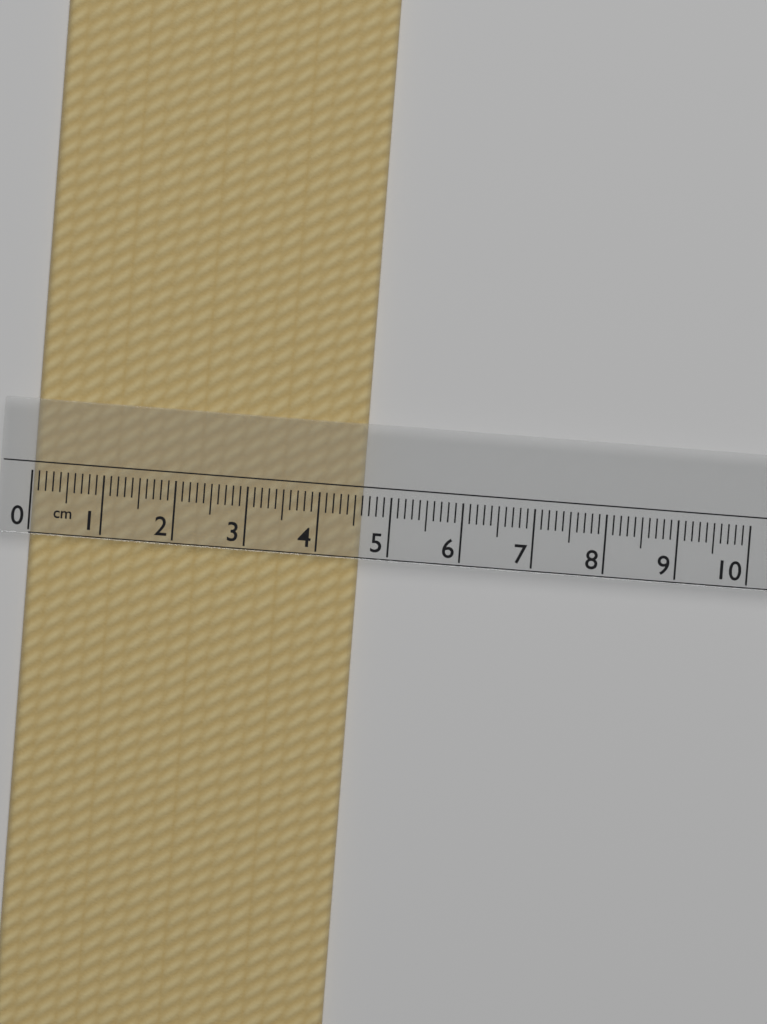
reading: 4.6 cm
